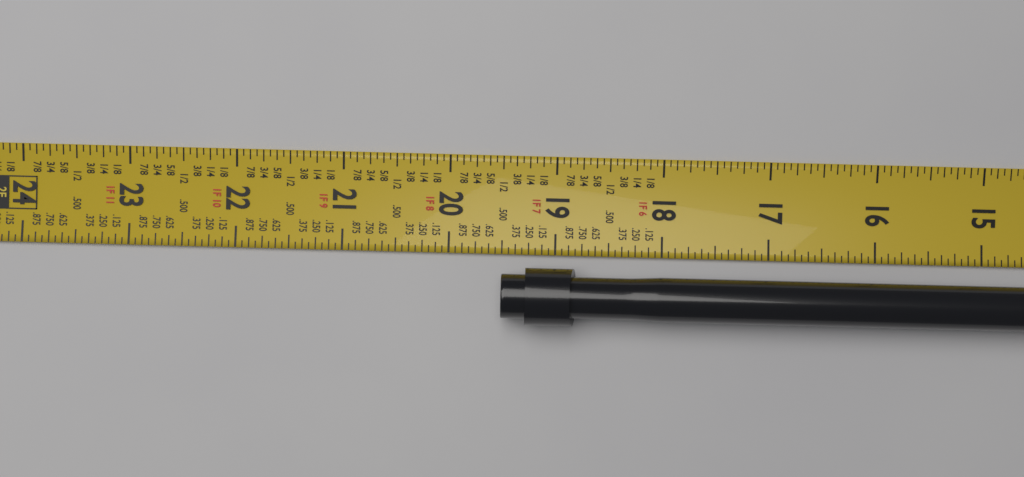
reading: 19.5000 in
